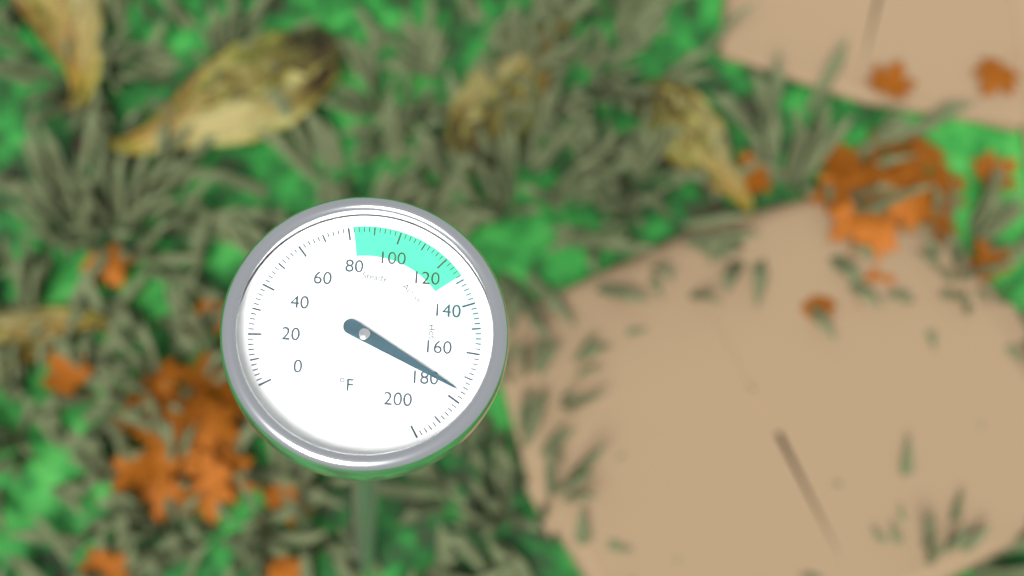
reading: 176 °F
